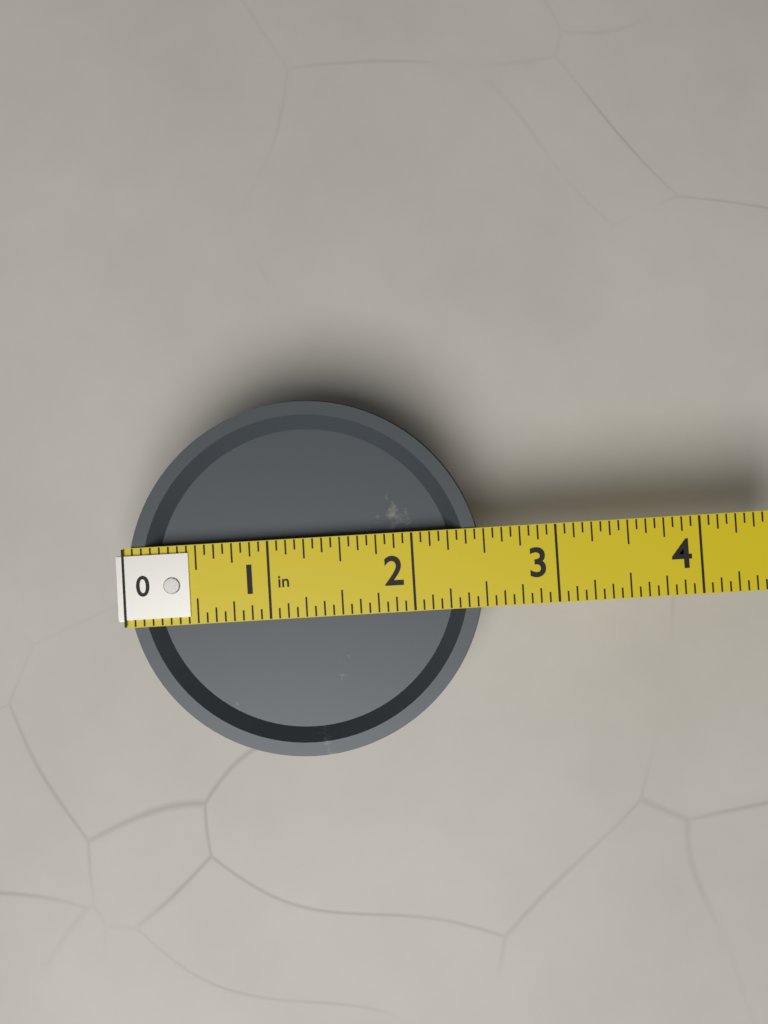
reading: 2.5000 in
